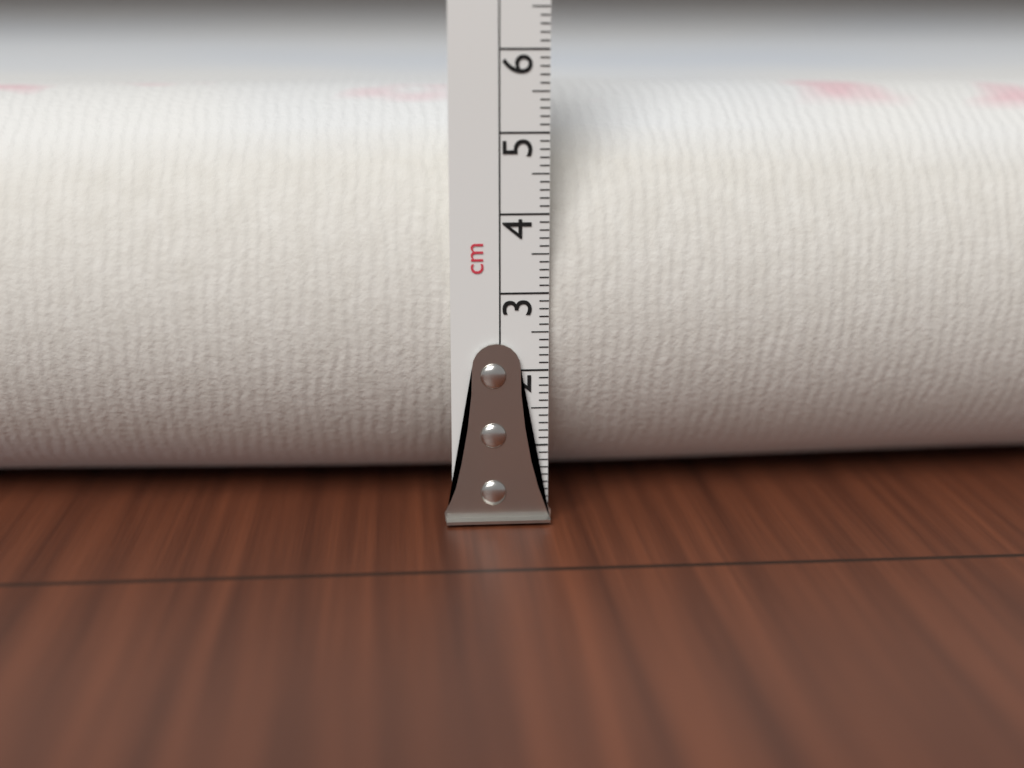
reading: 5.5 cm
